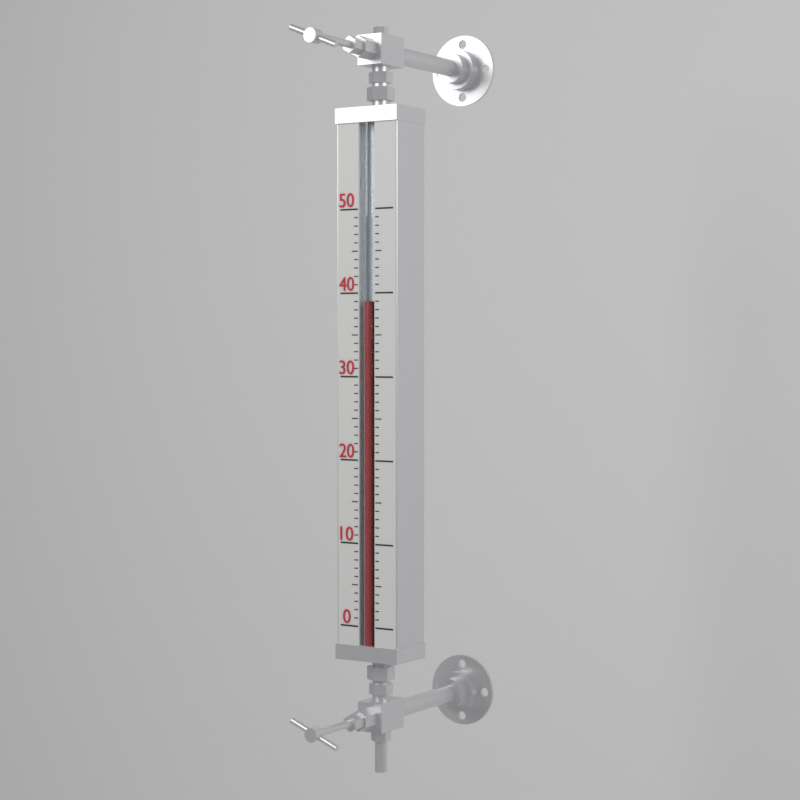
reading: 39 (no unit)
